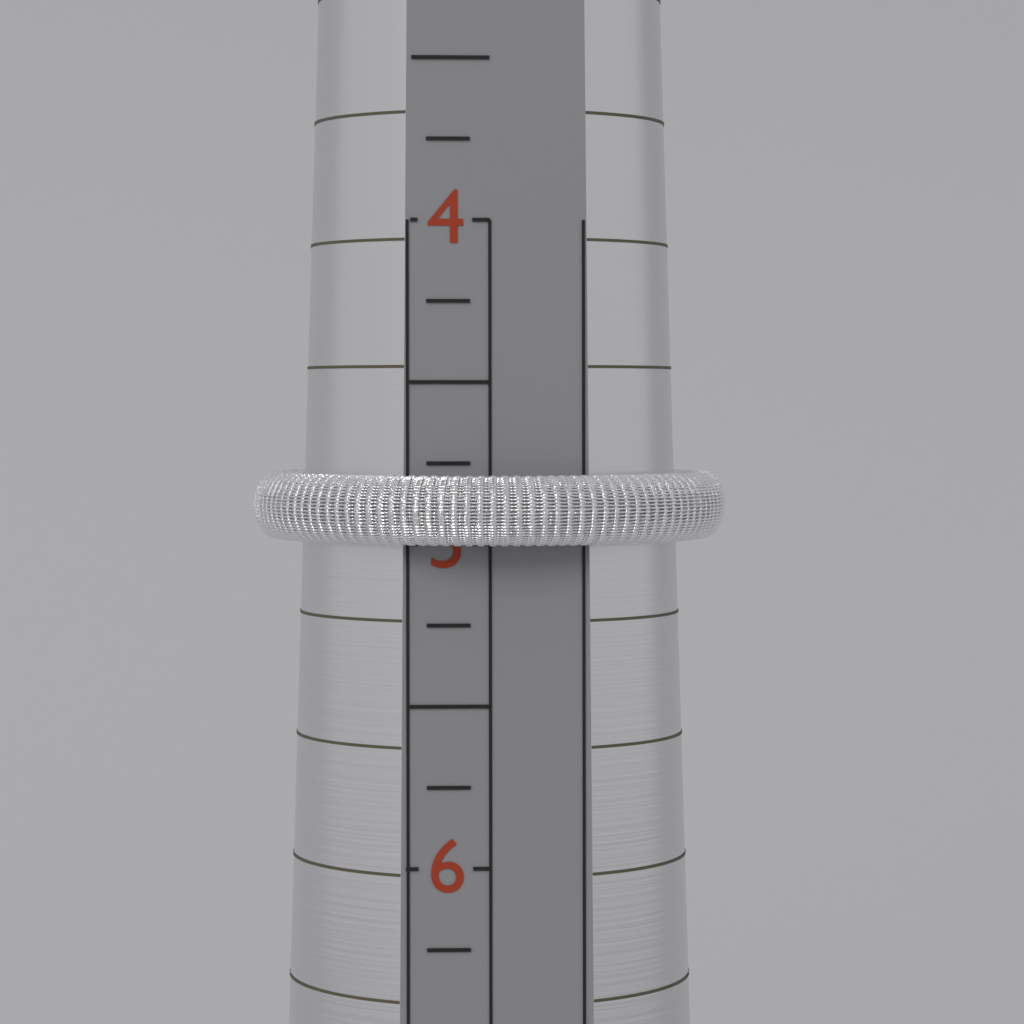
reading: 5.00 (no unit)
